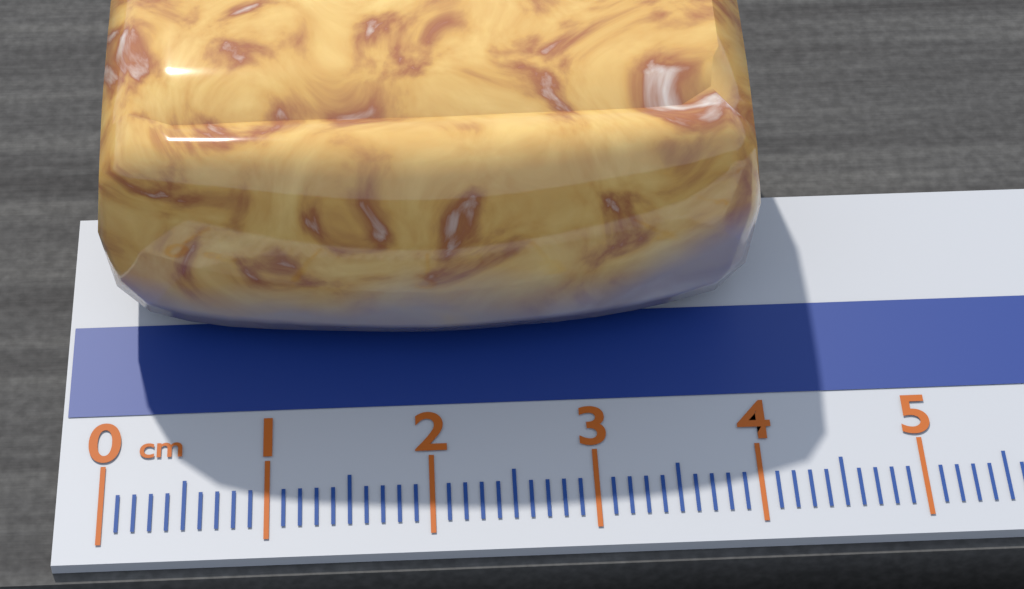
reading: 4.1 cm
